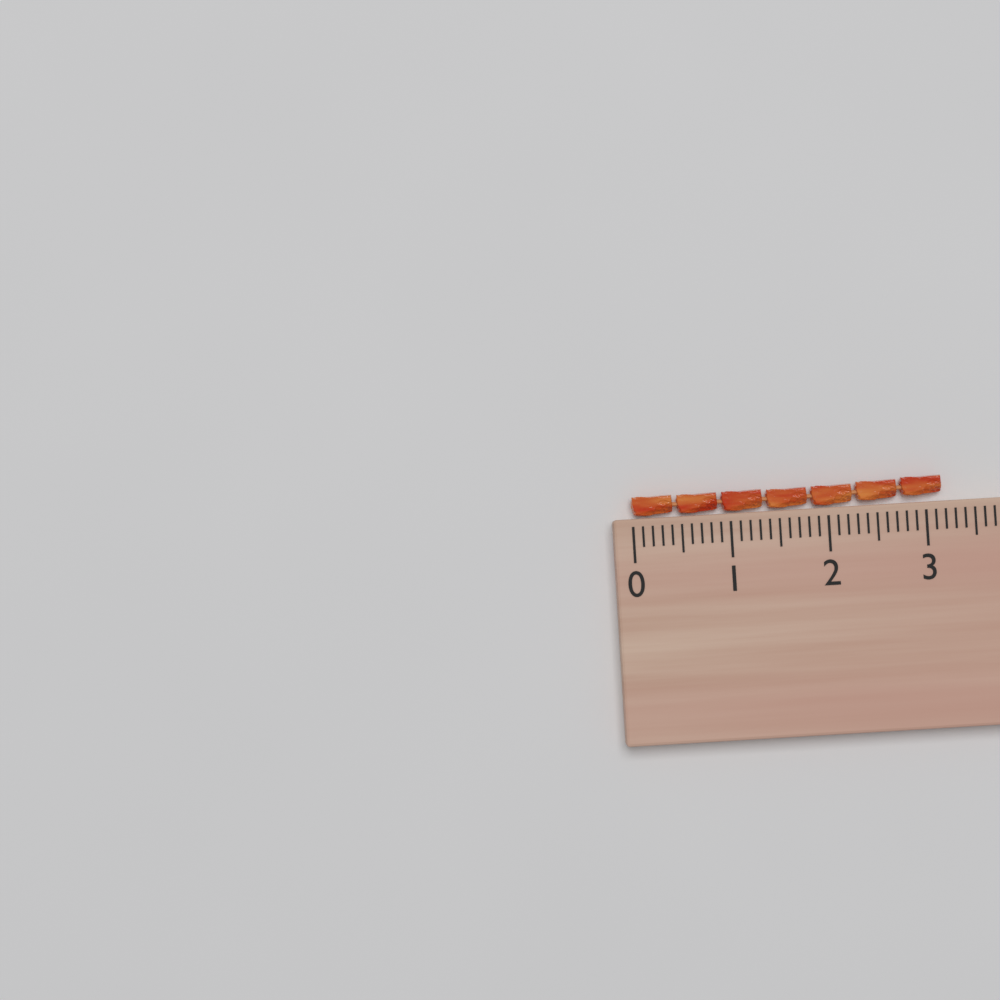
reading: 3.2 (no unit)
